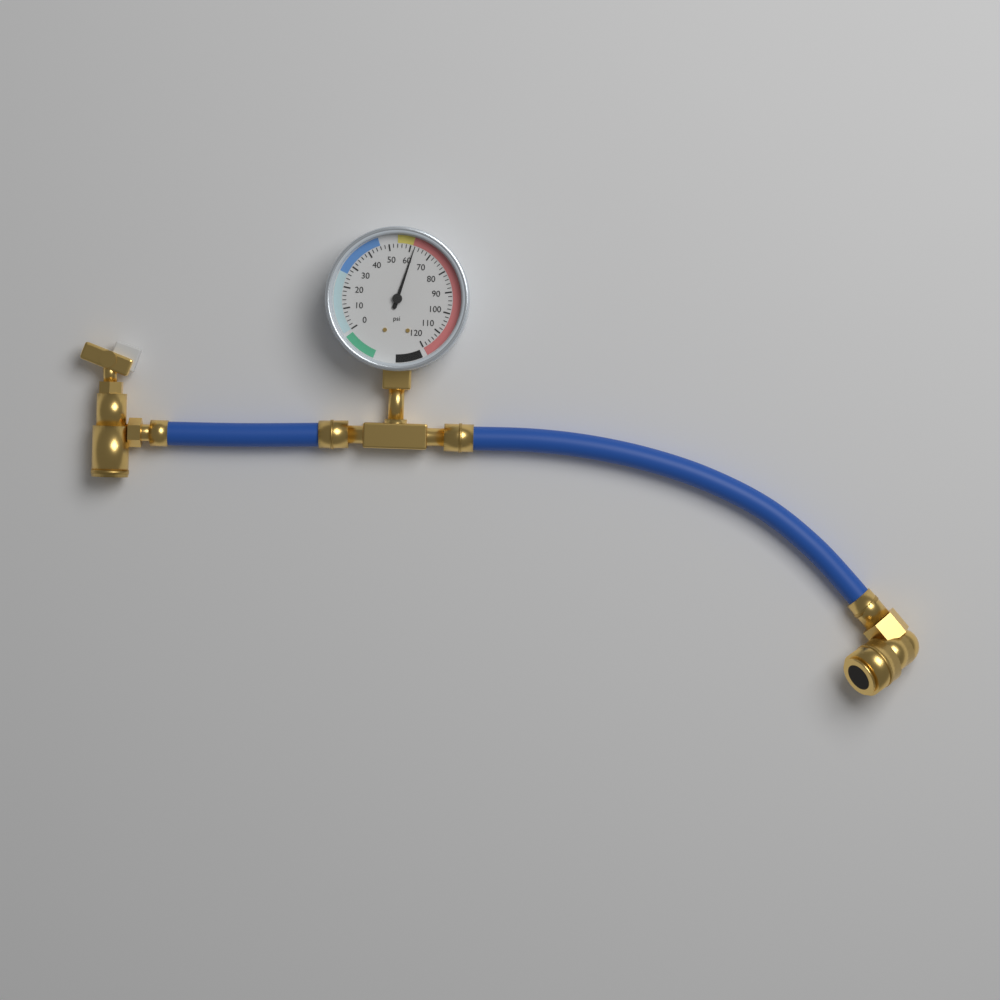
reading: 62 psi
